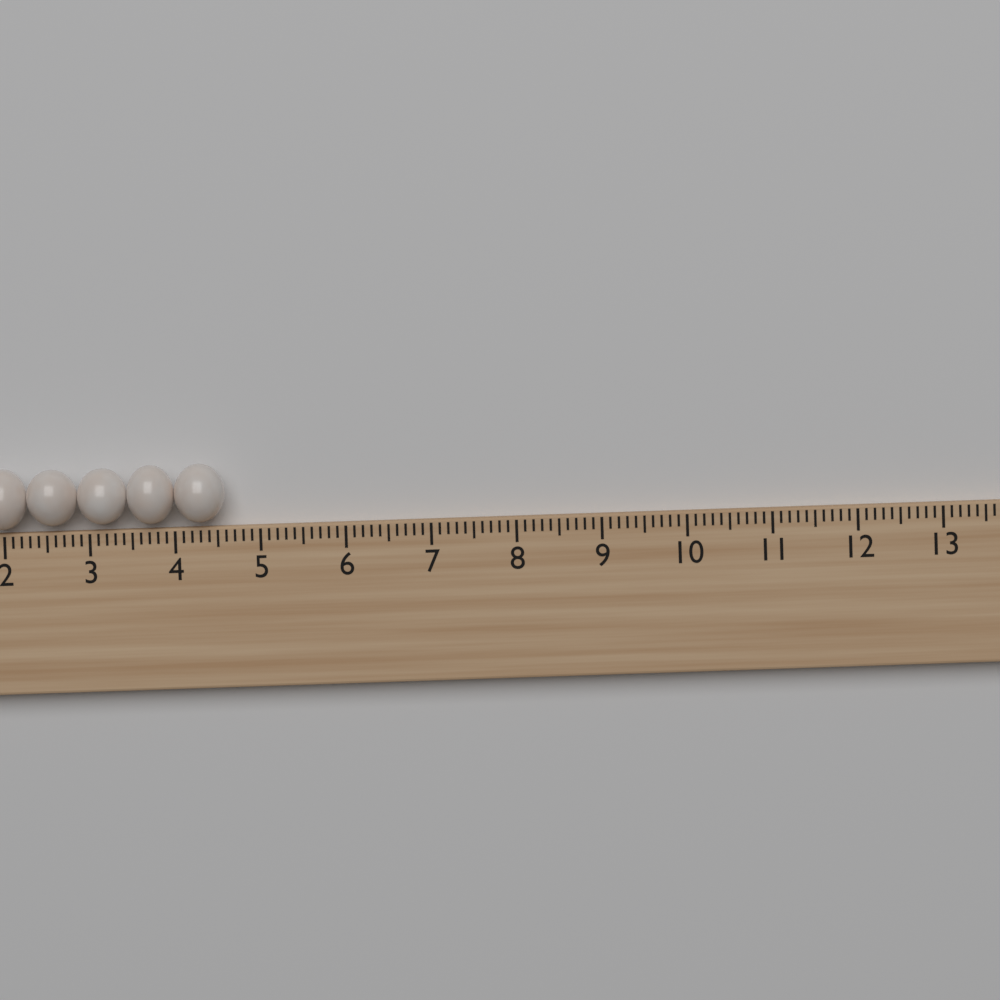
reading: 4.6 (no unit)
